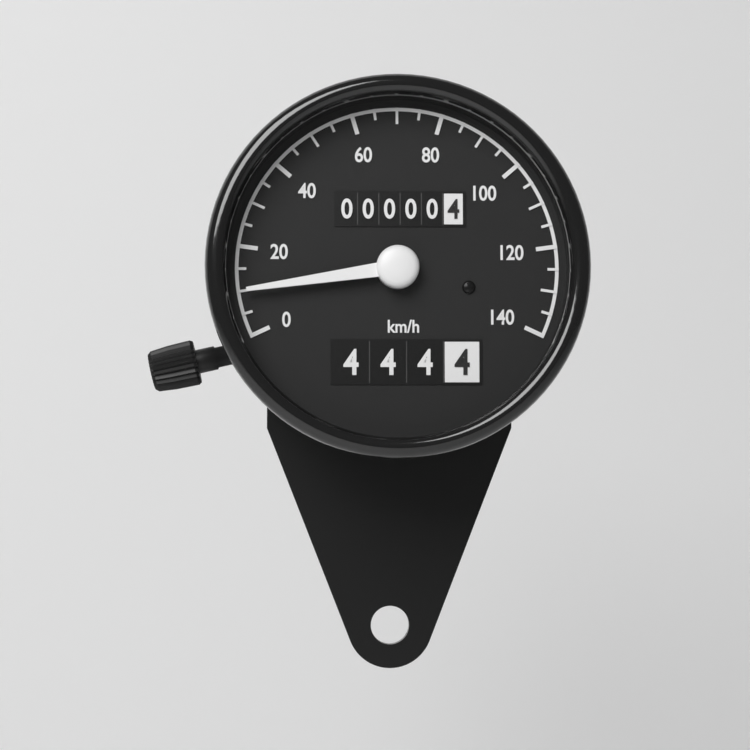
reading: 10 km/h
